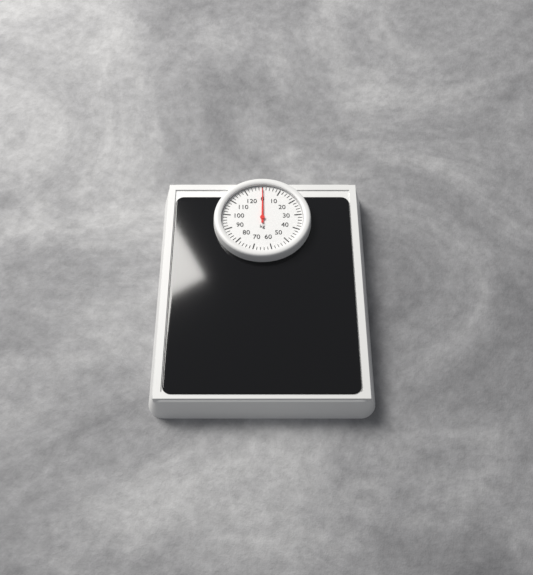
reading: 0 kg
